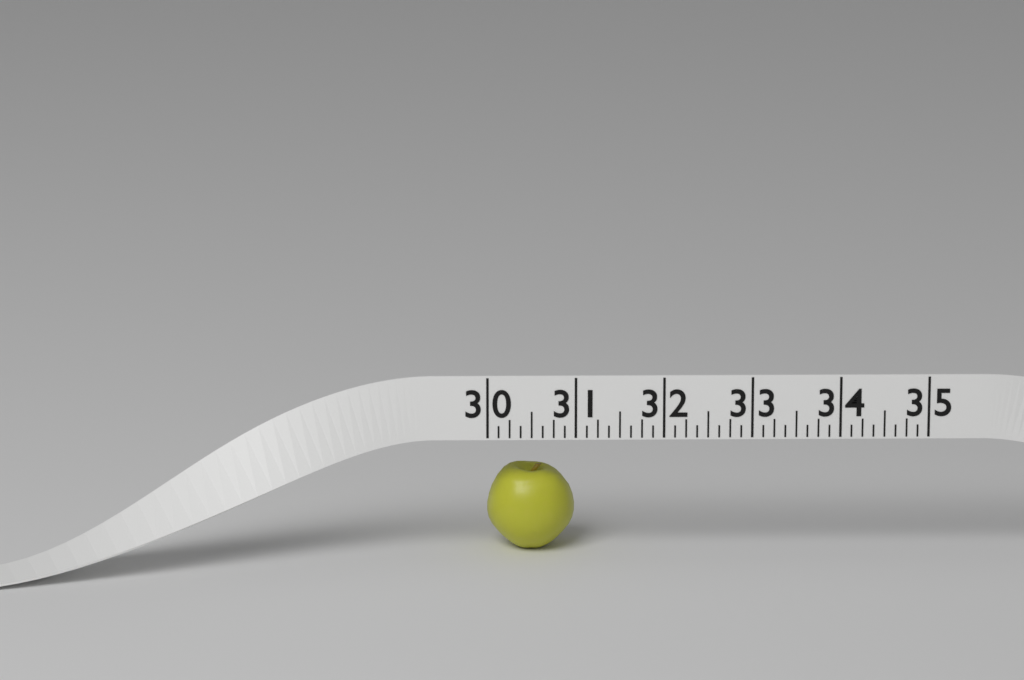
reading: 31.000 (no unit)
